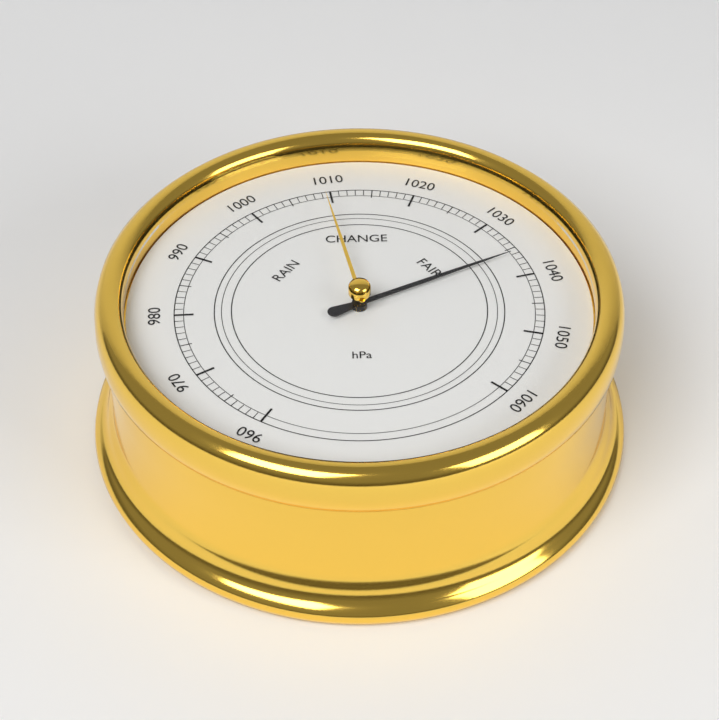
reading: 1036 hPa
